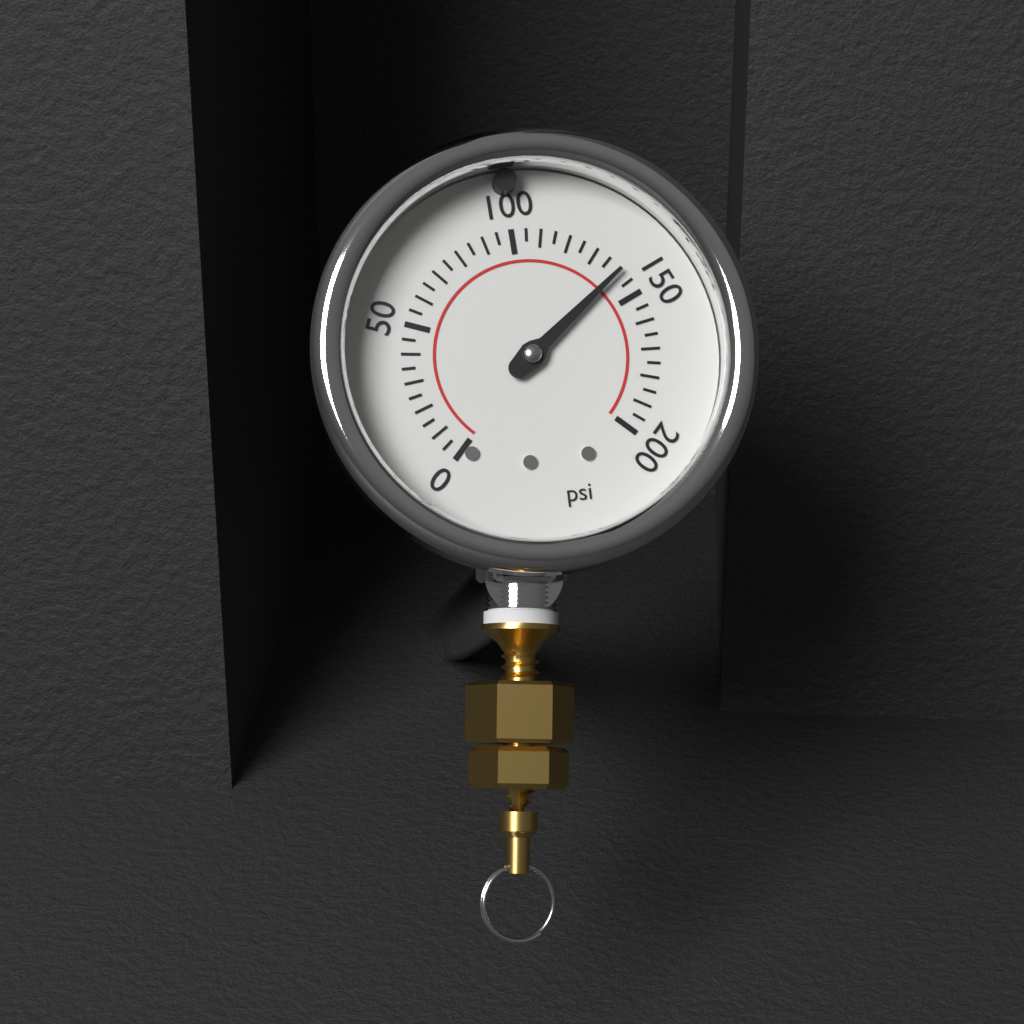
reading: 140 psi
